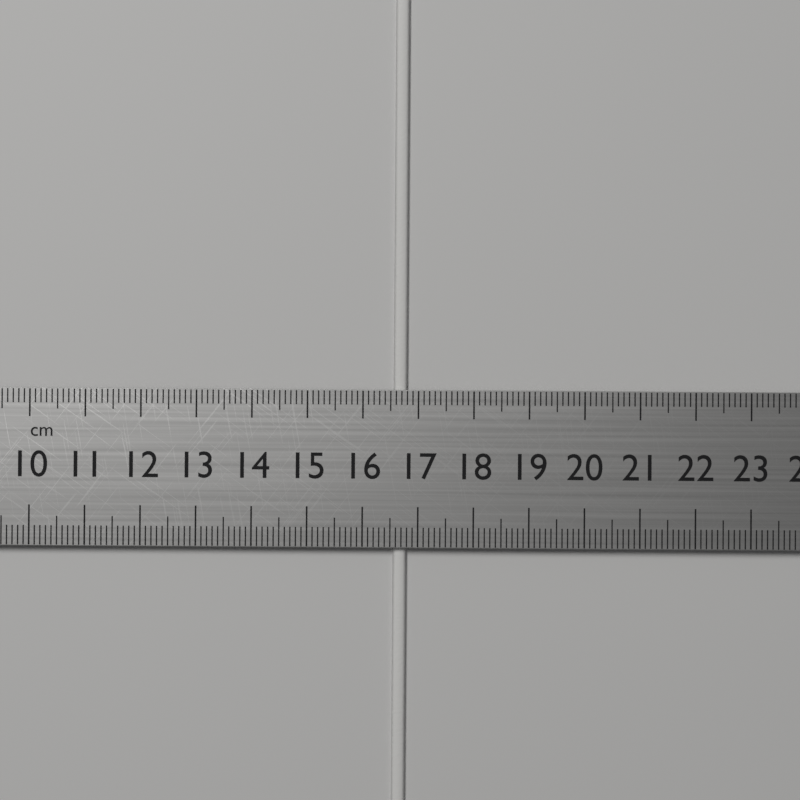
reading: 16.8 cm
